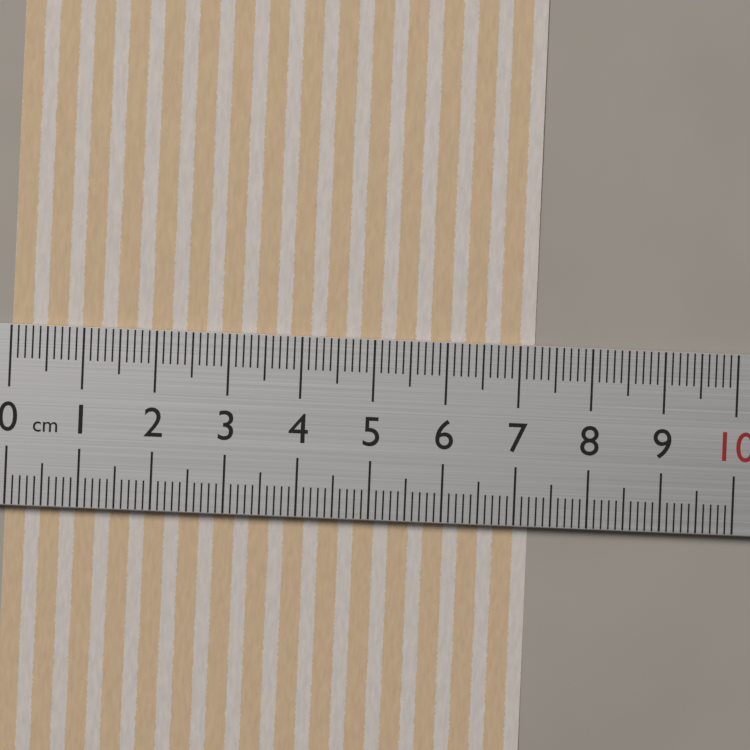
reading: 7.2 cm
